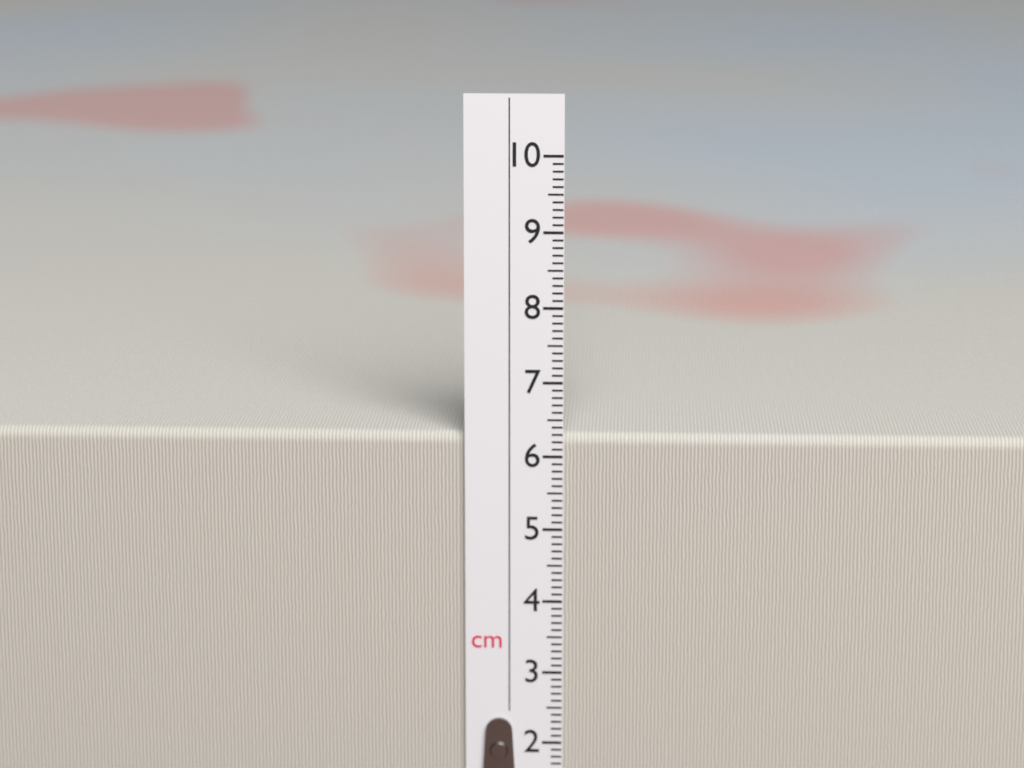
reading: 6.3 cm
